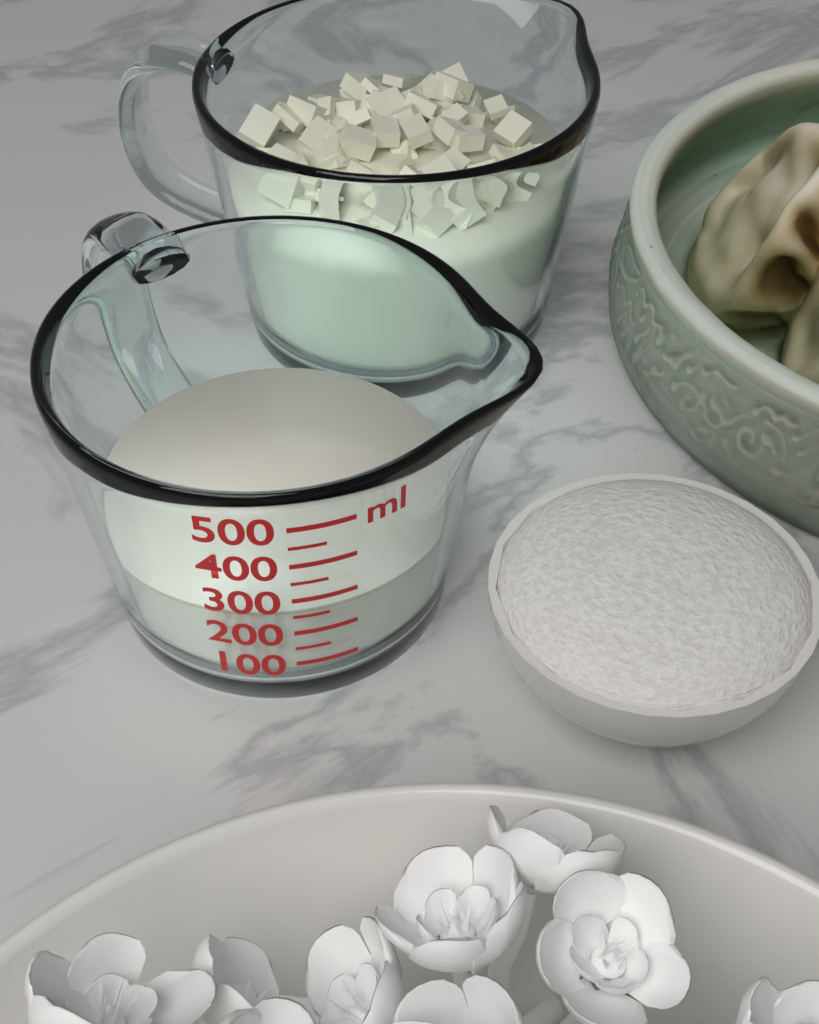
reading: 250 ml
